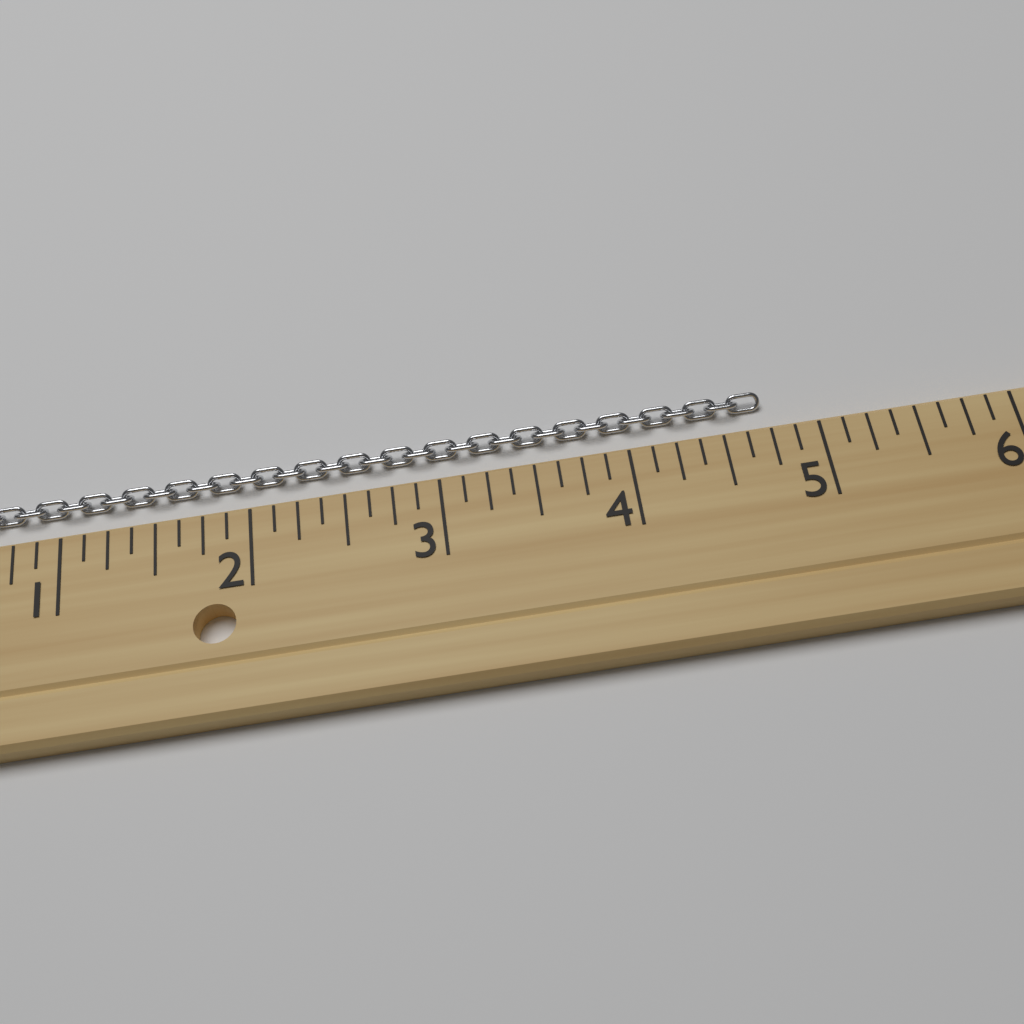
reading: 4.750 (no unit)
